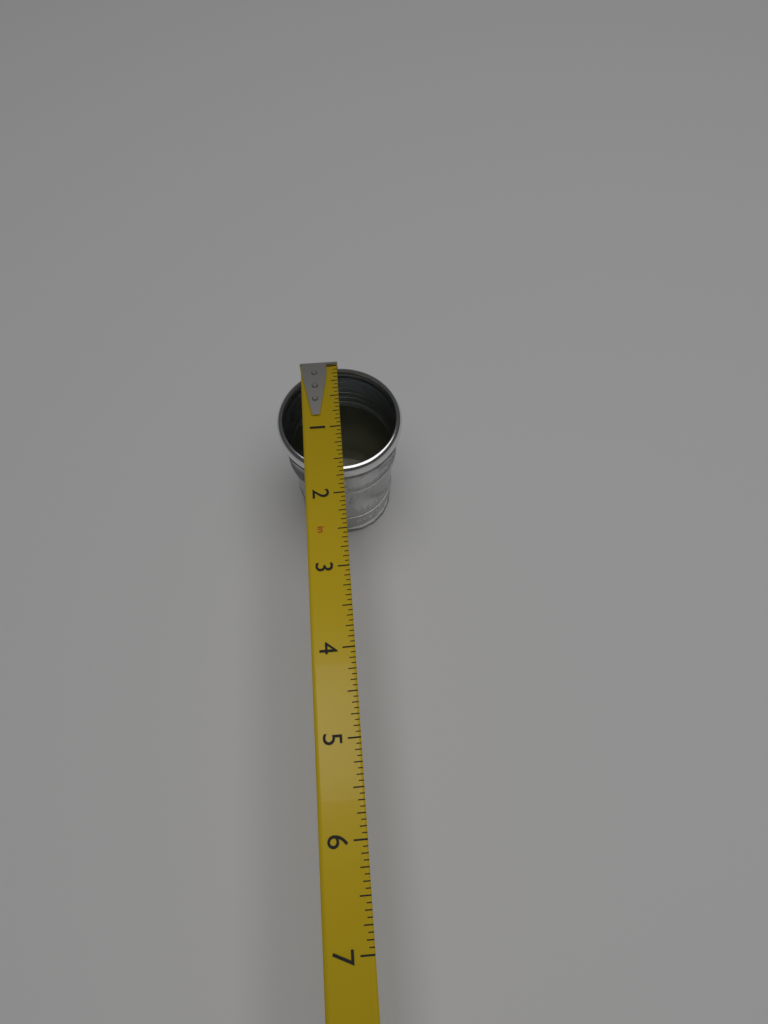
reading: 1.6875 in
